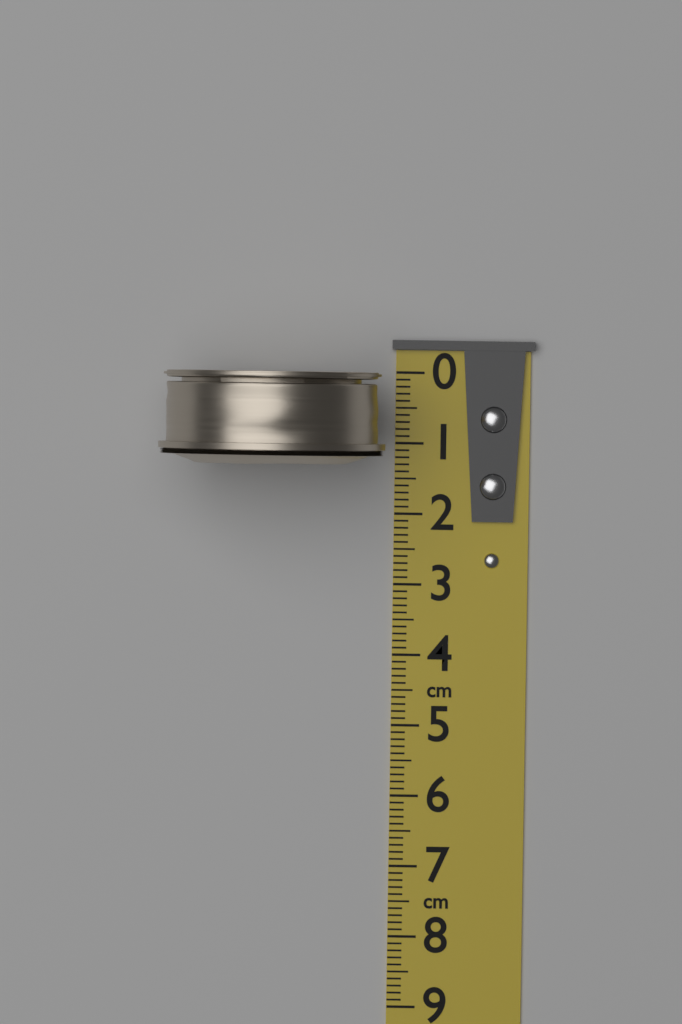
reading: 1.3 cm
